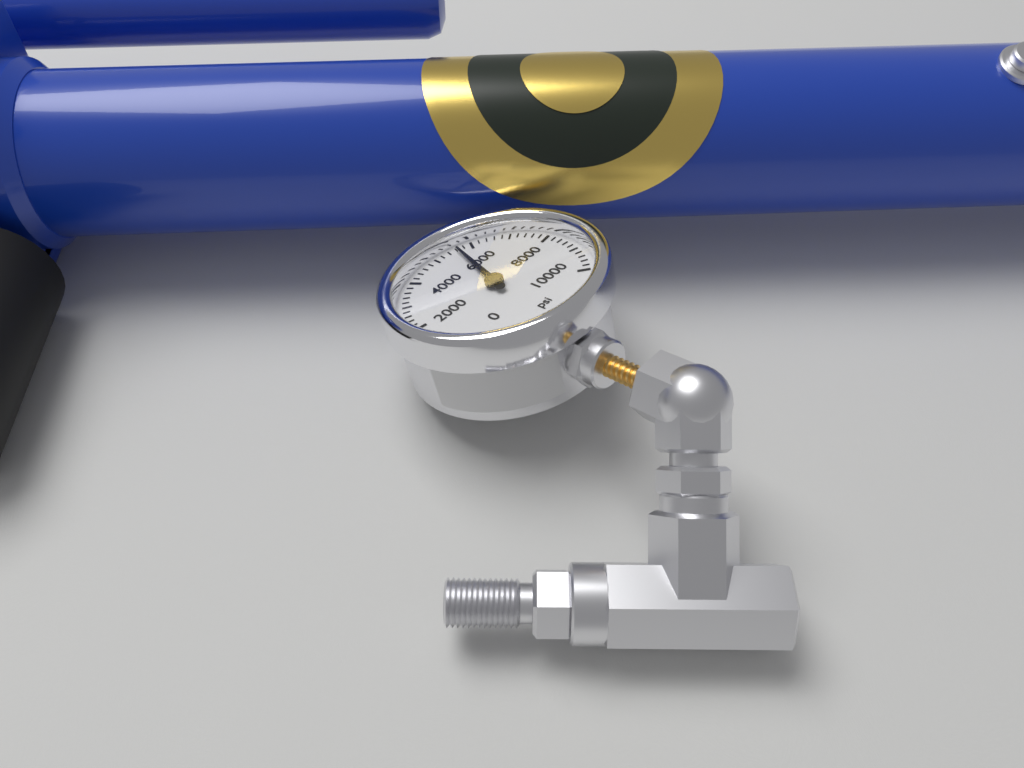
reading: 5600 psi
